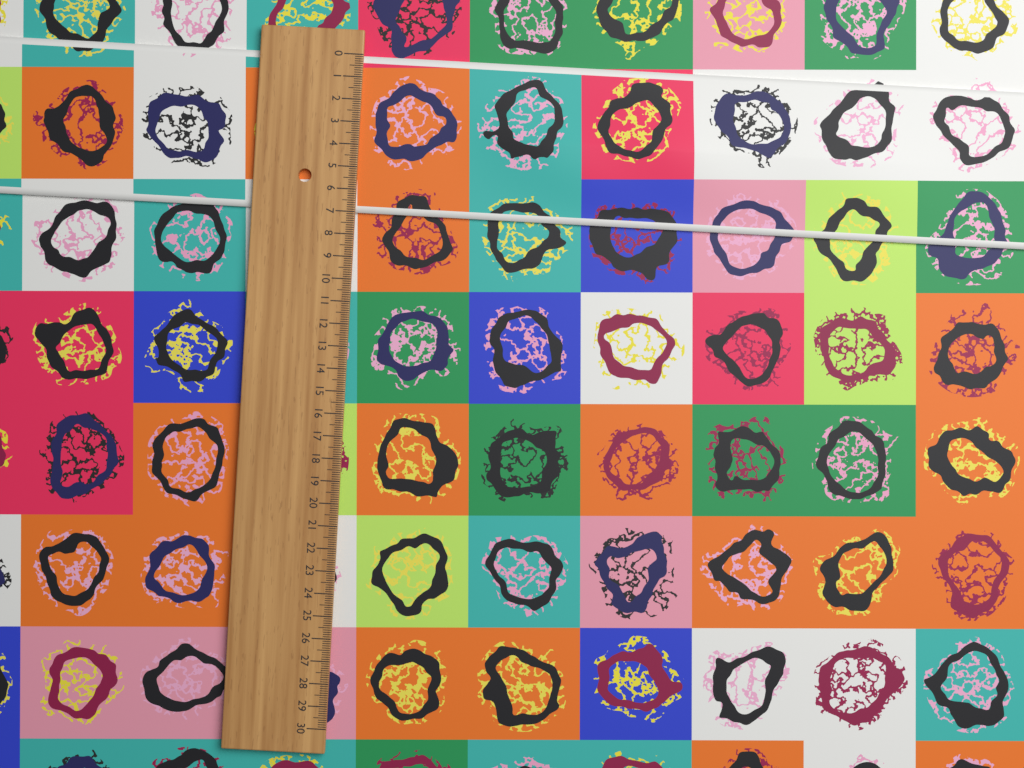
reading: 7.0 (no unit)
